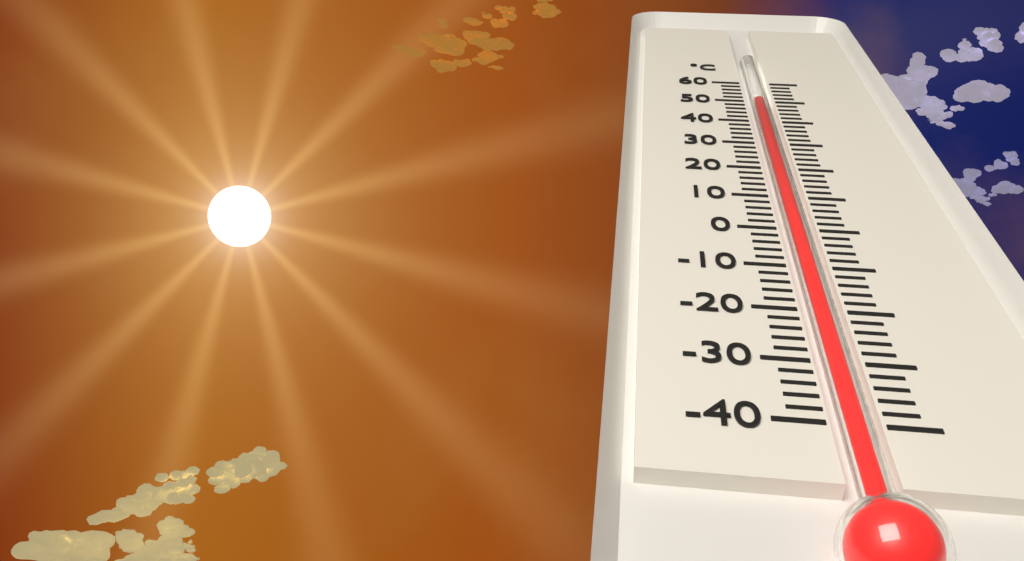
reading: 50 °C
